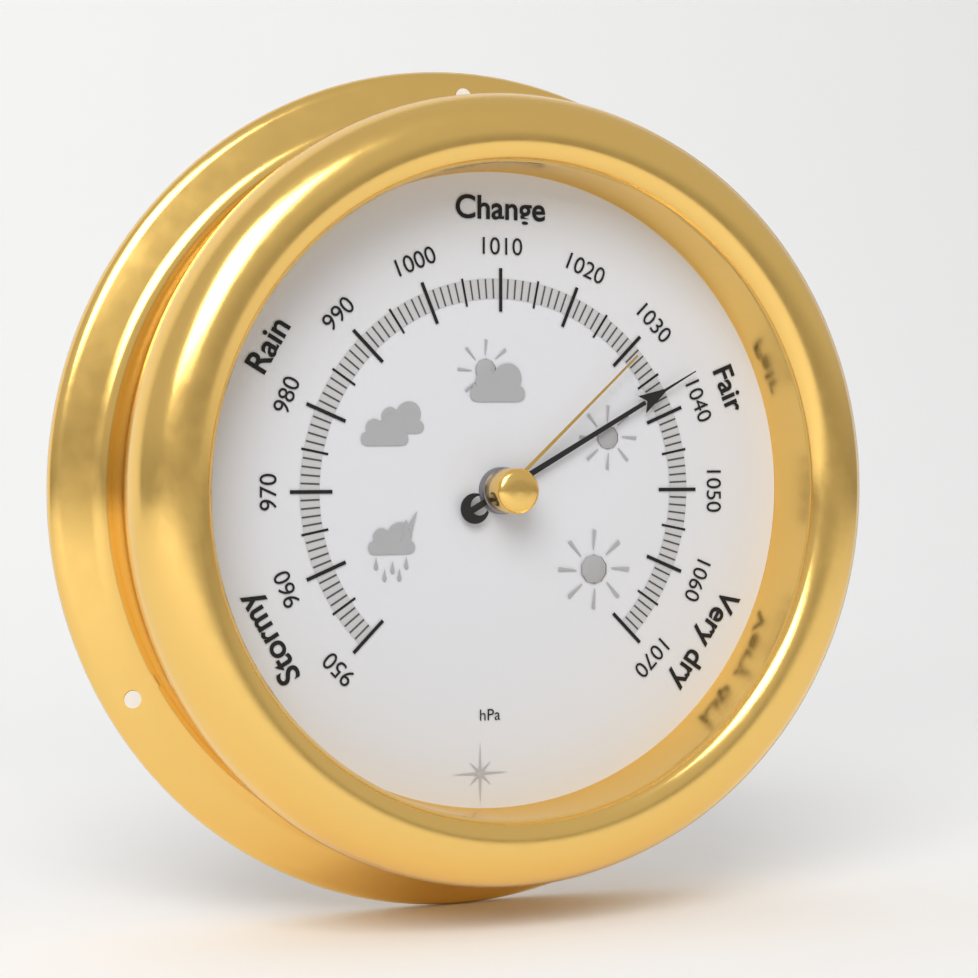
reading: 1037 hPa
